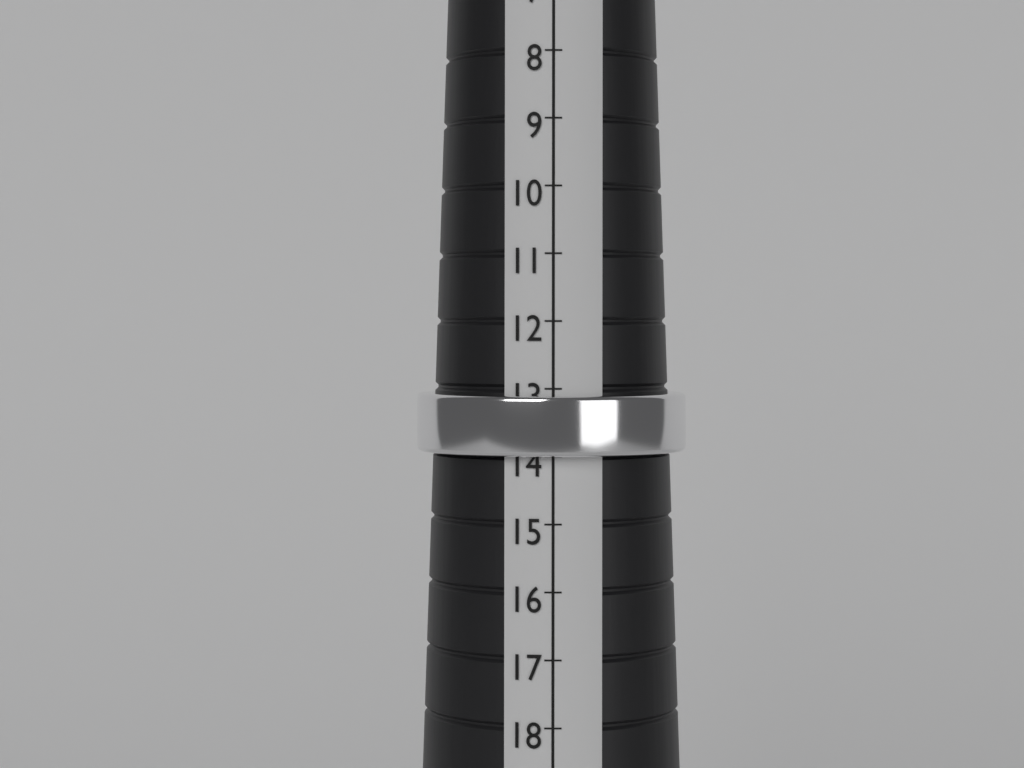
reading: 14 (no unit)
